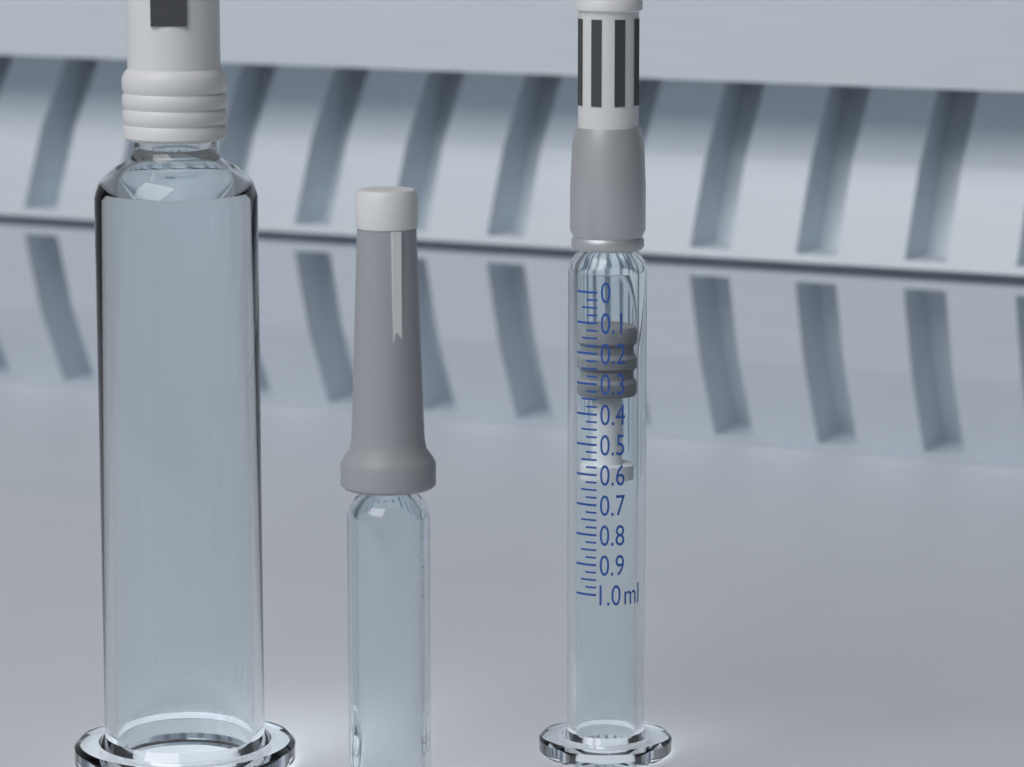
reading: 0.125 ml
